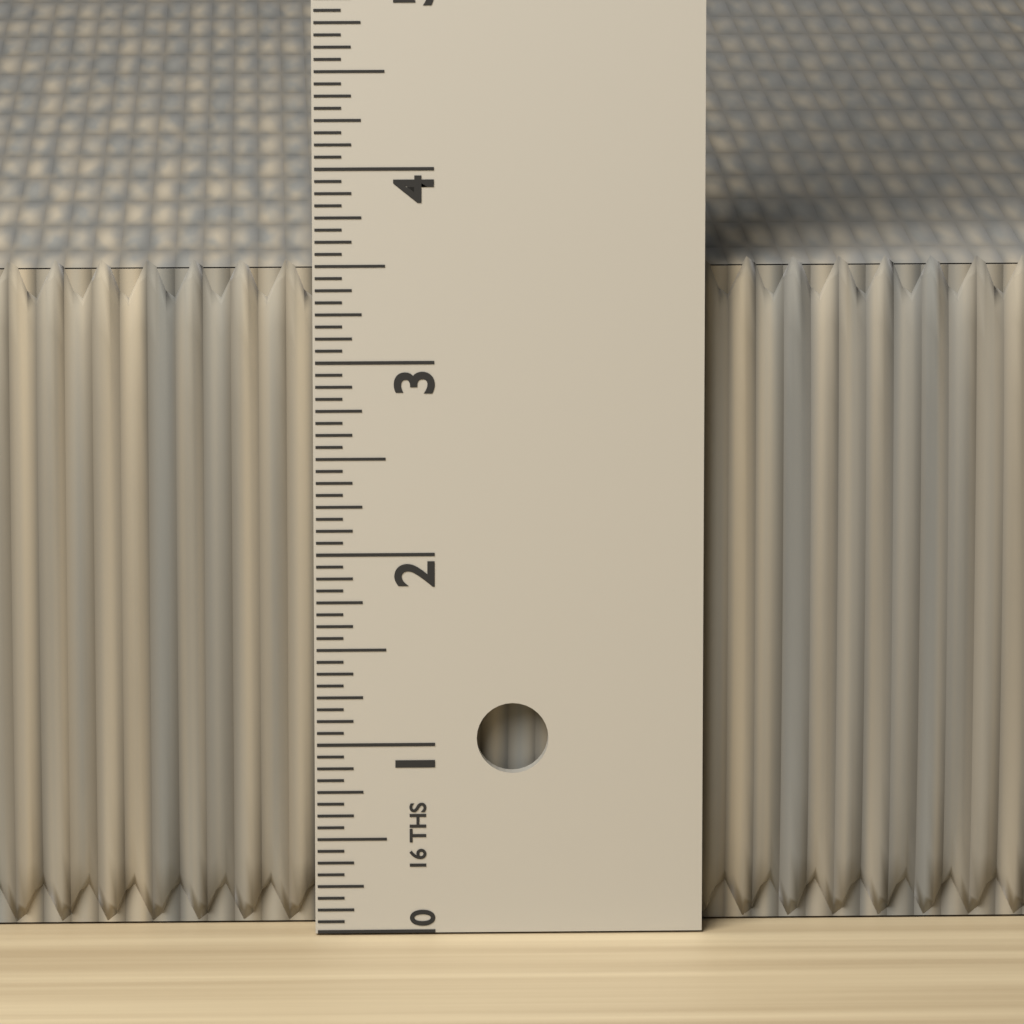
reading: 3.5000 in
